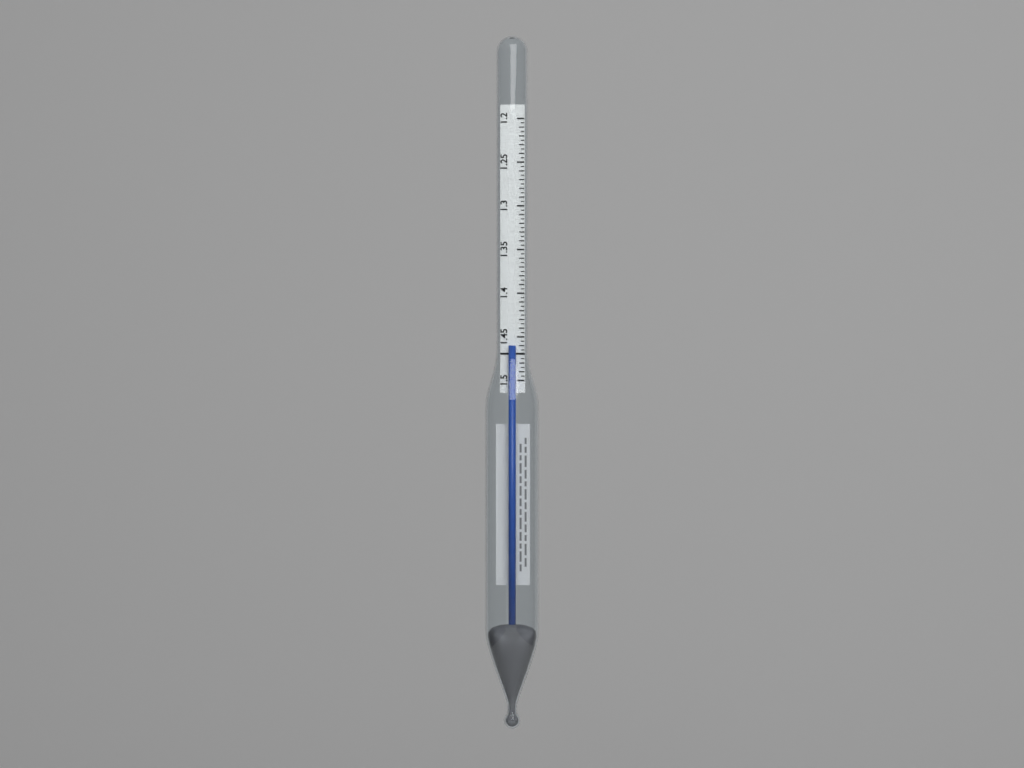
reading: 1.460 (no unit)
